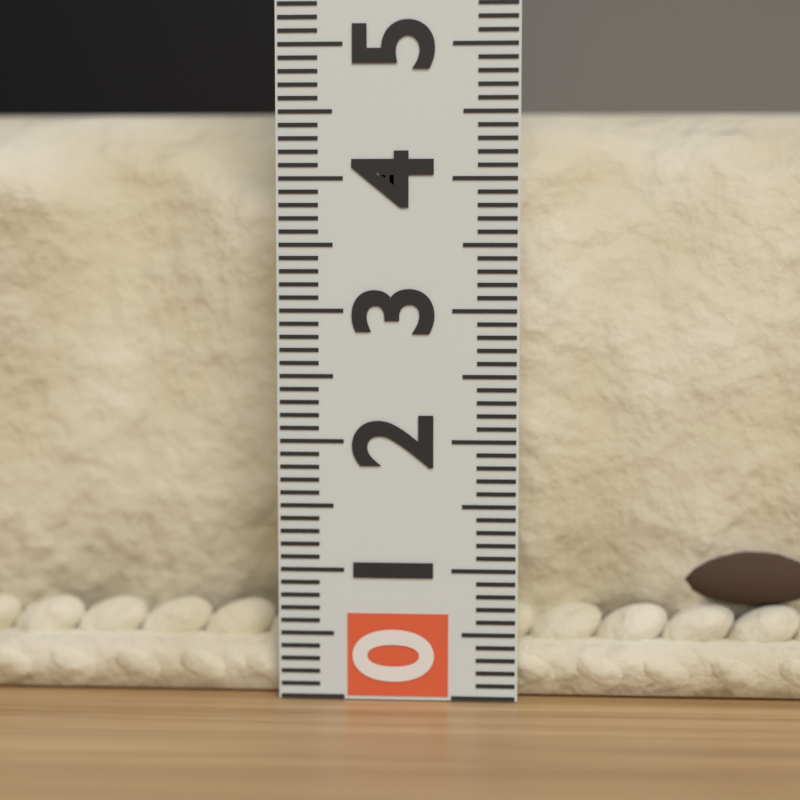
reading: 4.6 (no unit)
